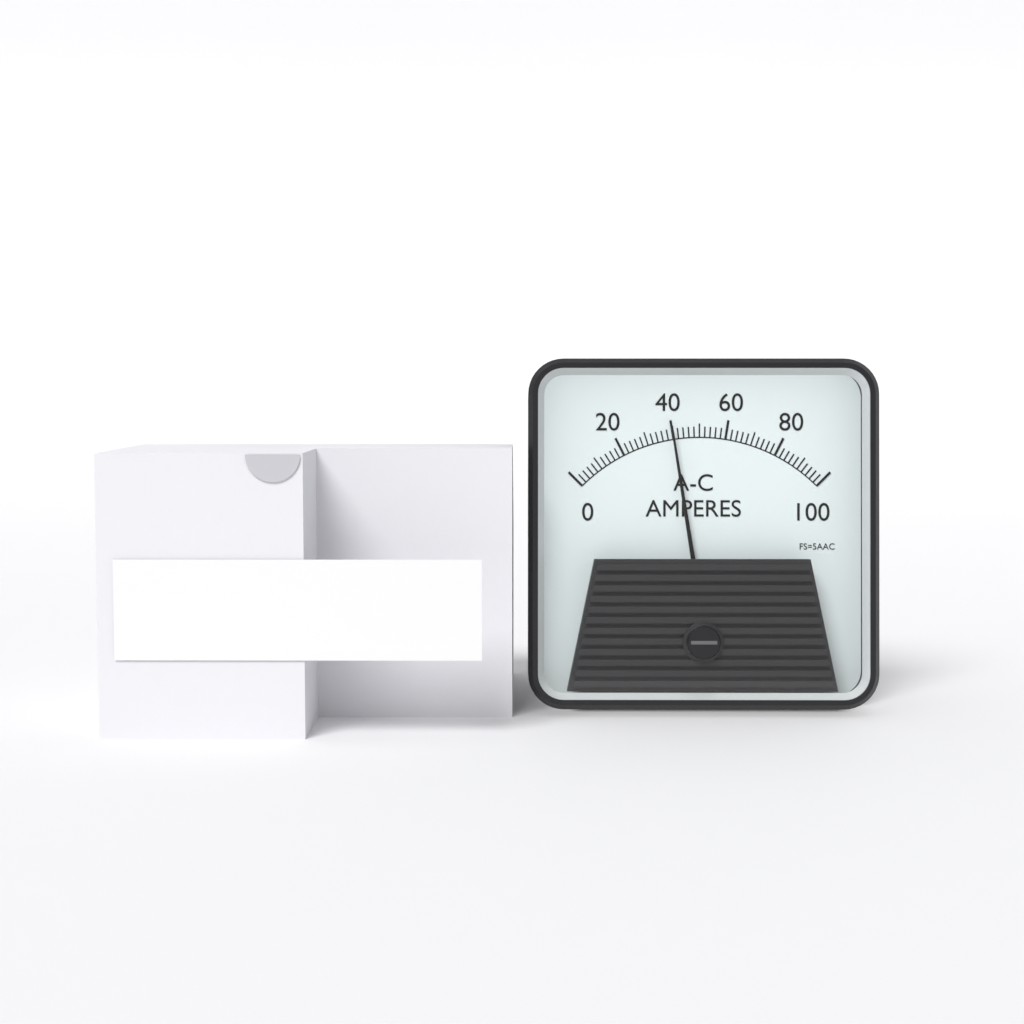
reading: 40 A
